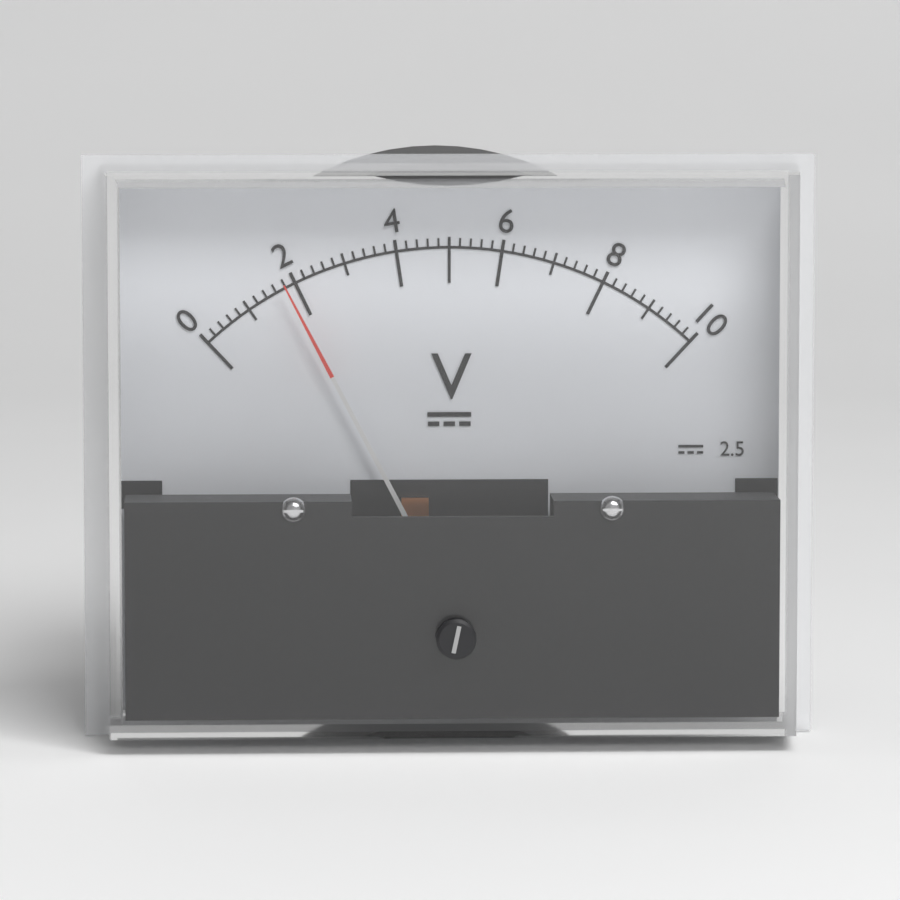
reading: 1.8 V
